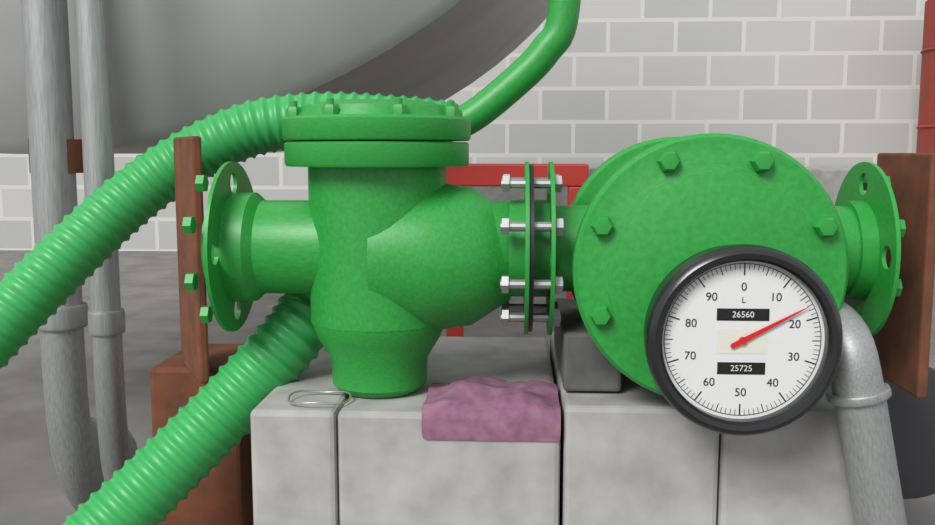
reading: 17 L
